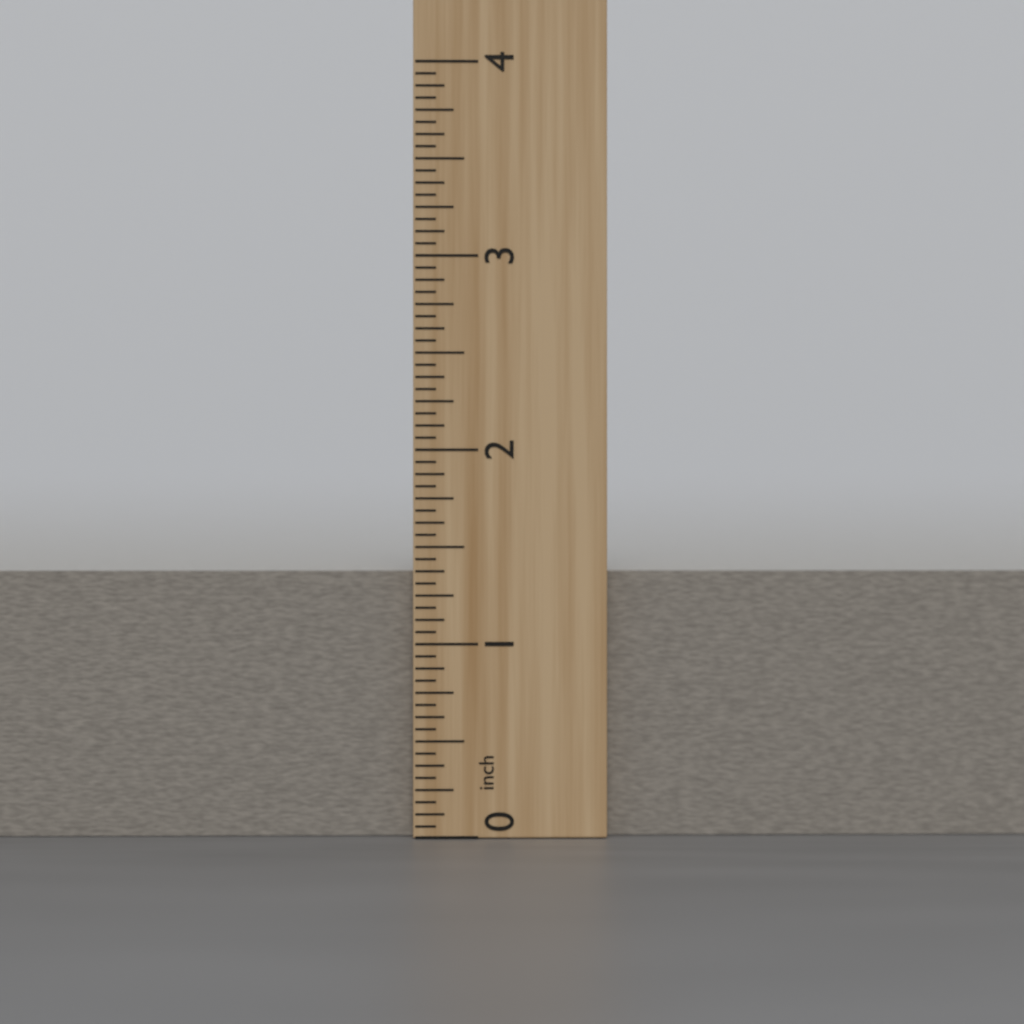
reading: 1.3750 inch
